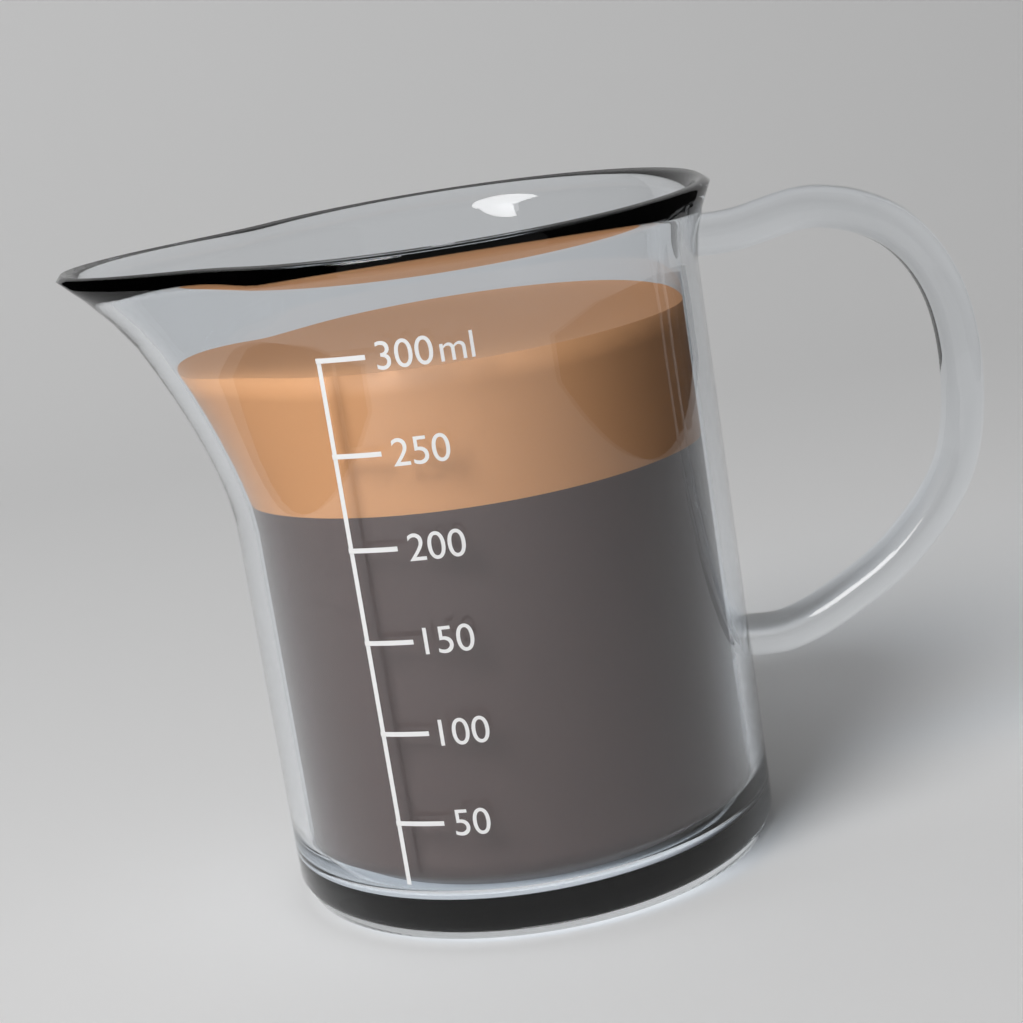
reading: 290 ml
